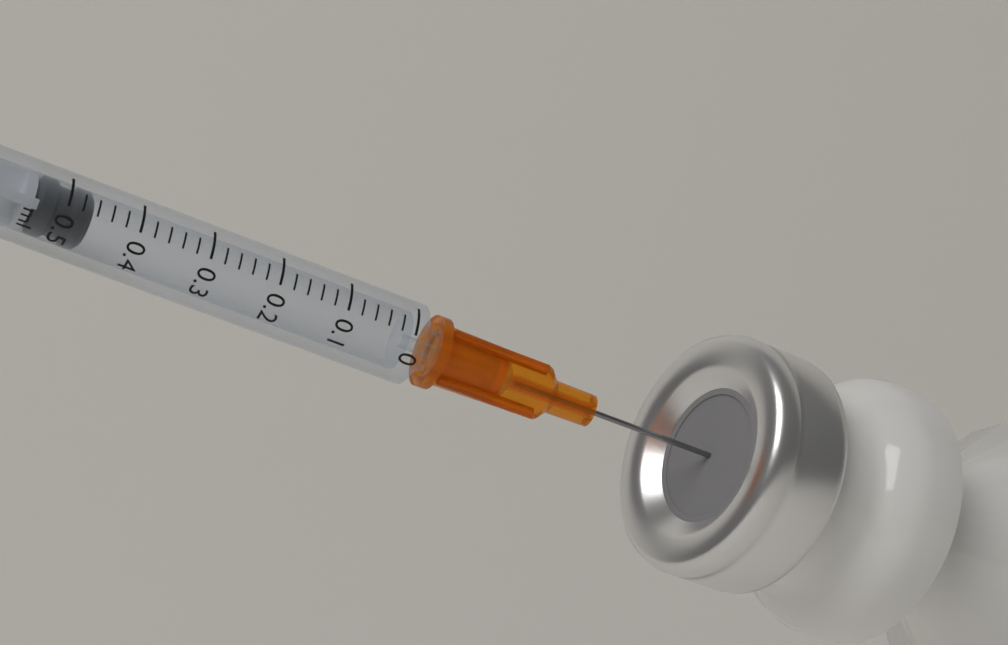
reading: 0.46 ml
